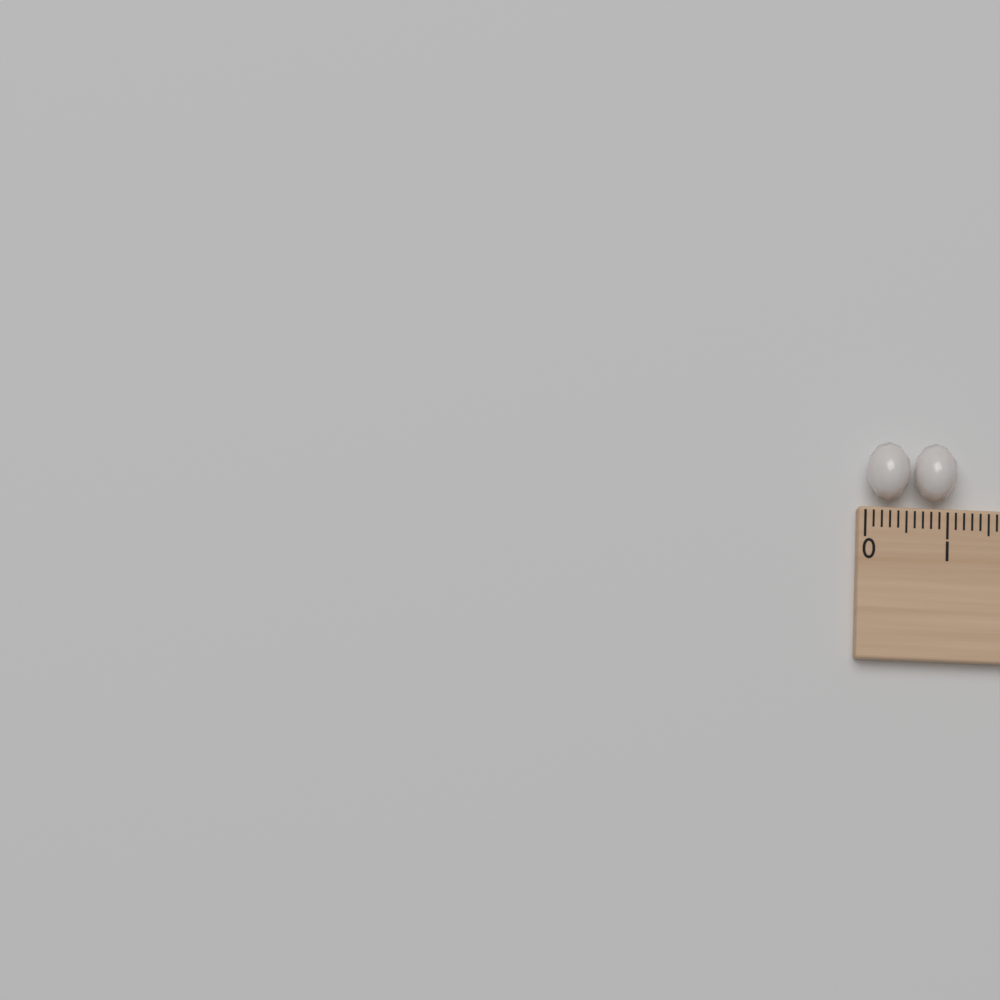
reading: 1.1 (no unit)
